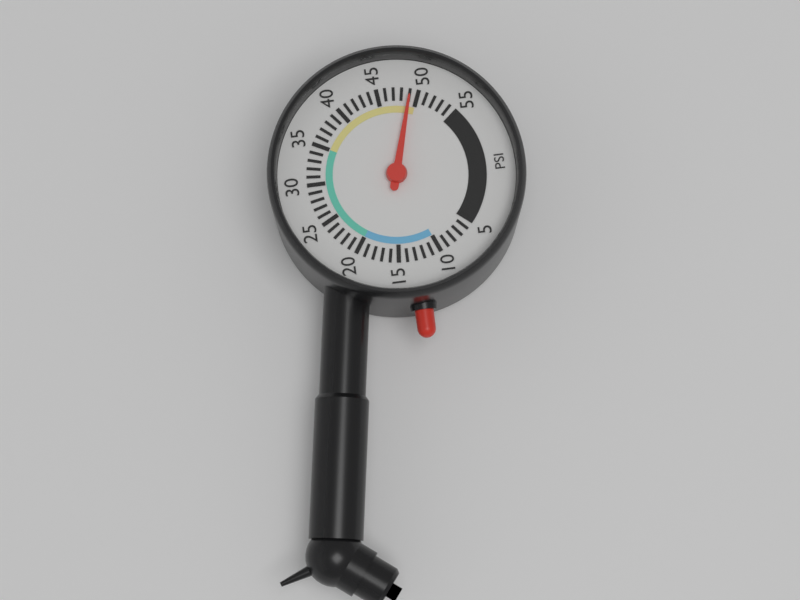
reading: 49 psi
